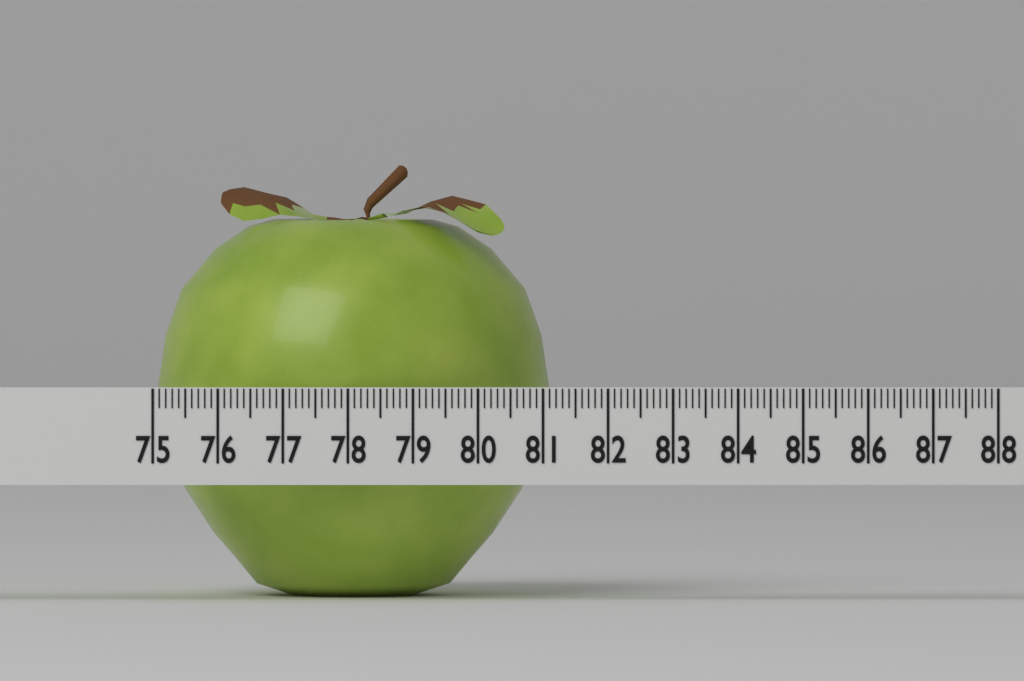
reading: 81.1 (no unit)
